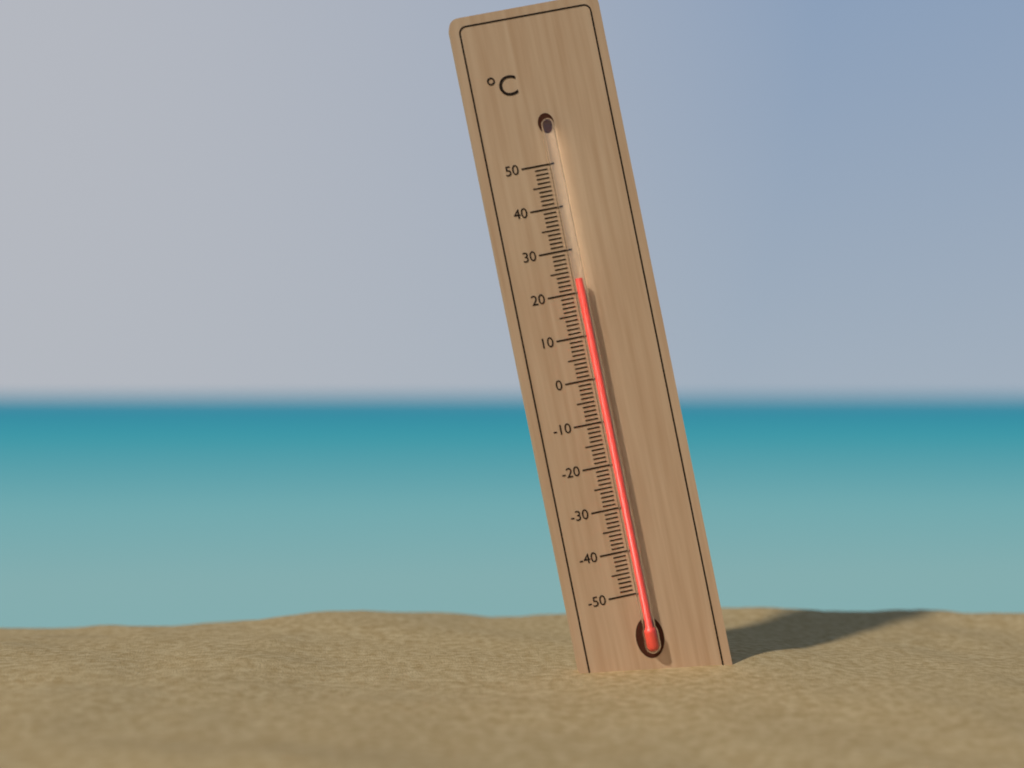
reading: 23 °C
